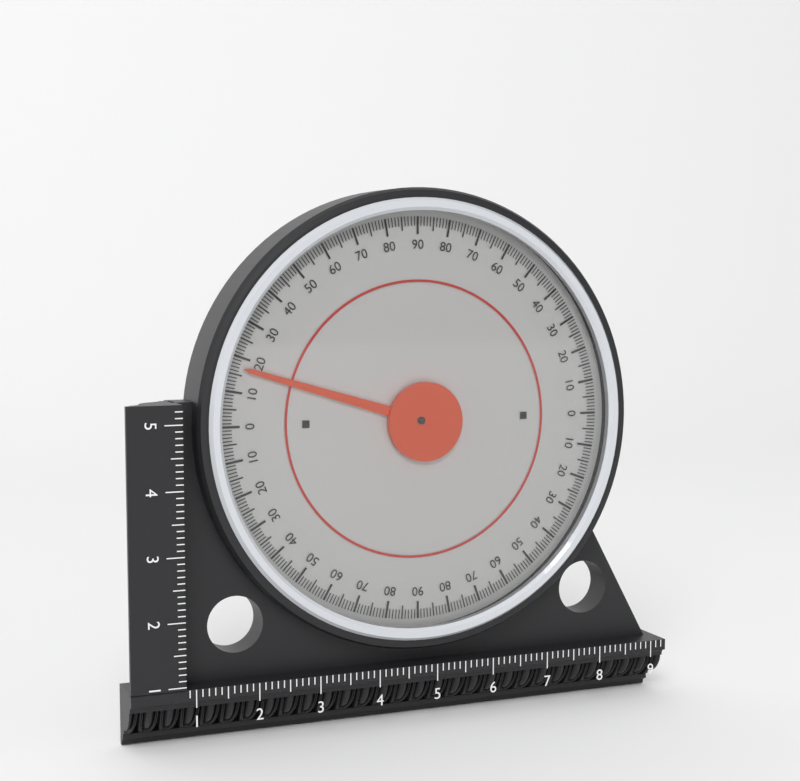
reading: 17 (no unit)
